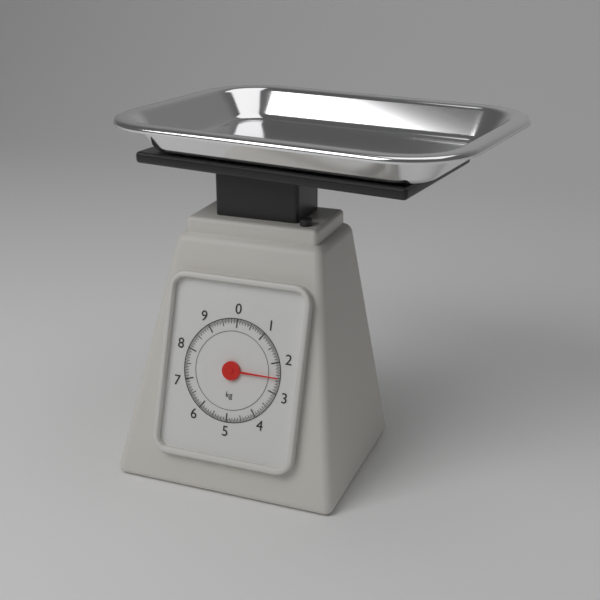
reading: 2.50 kg
